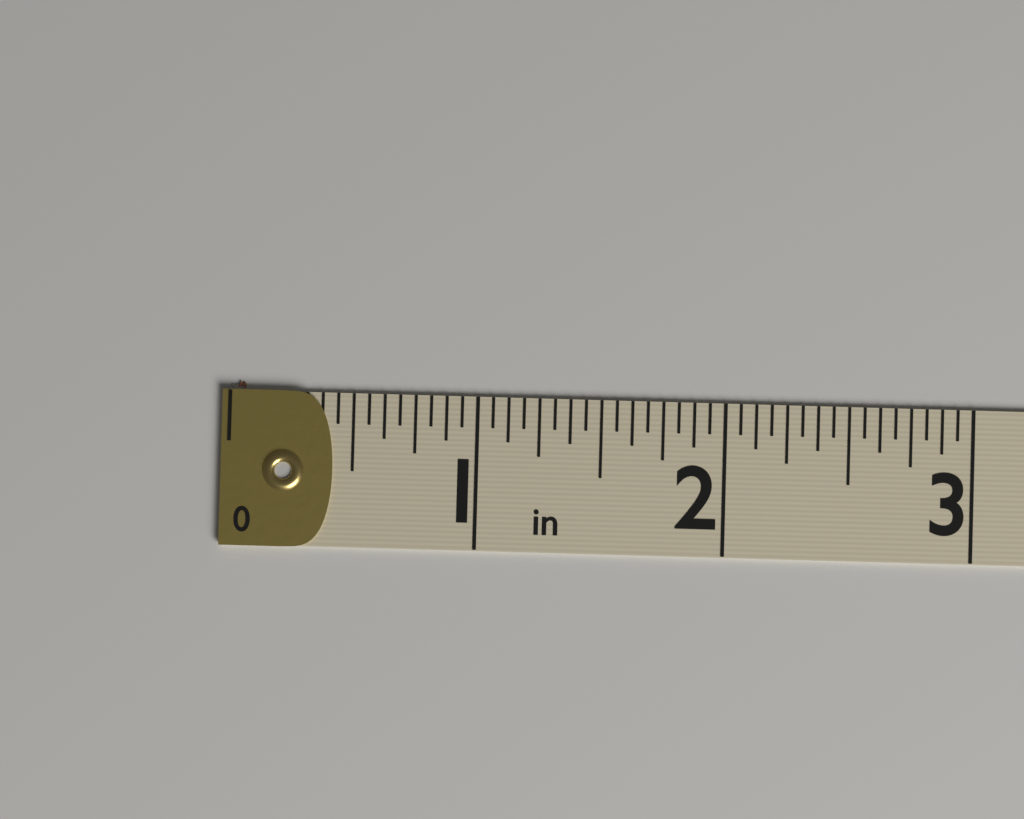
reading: 0.0625 in
